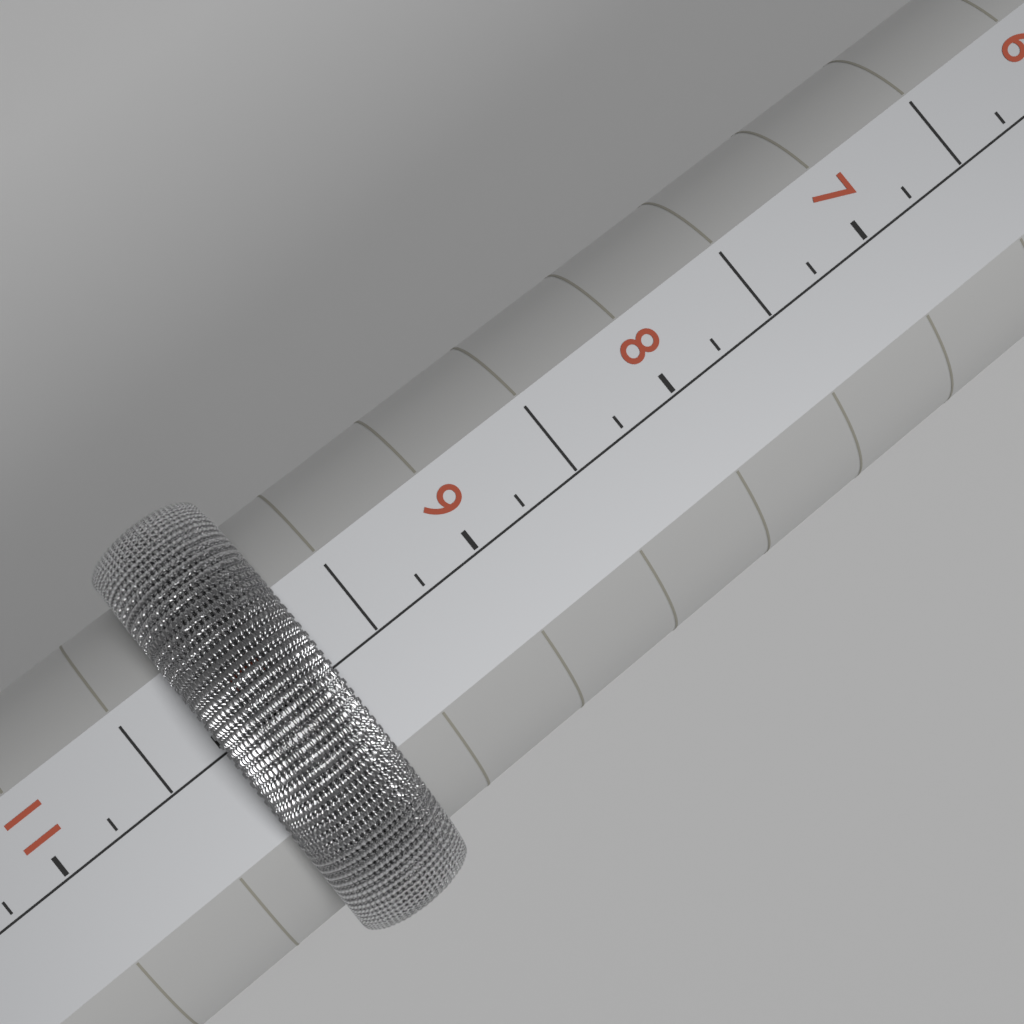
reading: 10.25 (no unit)
